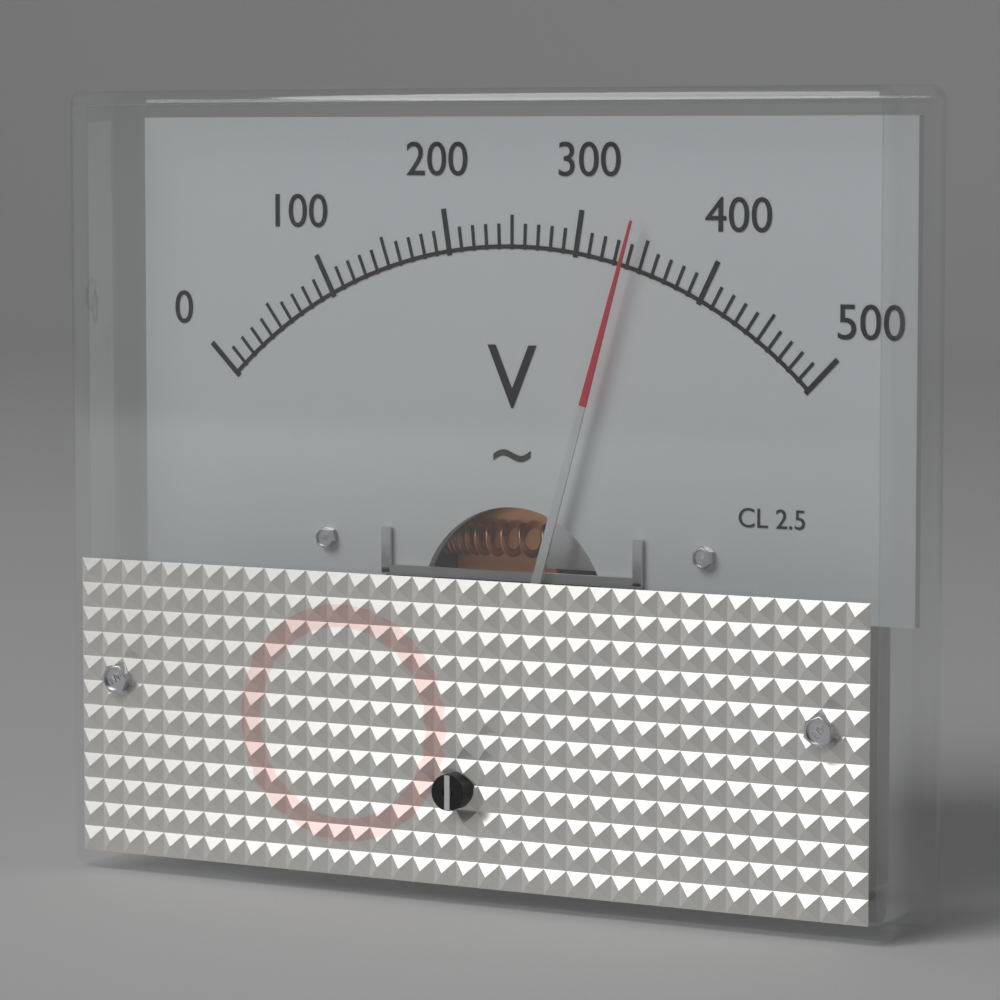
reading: 340 V
